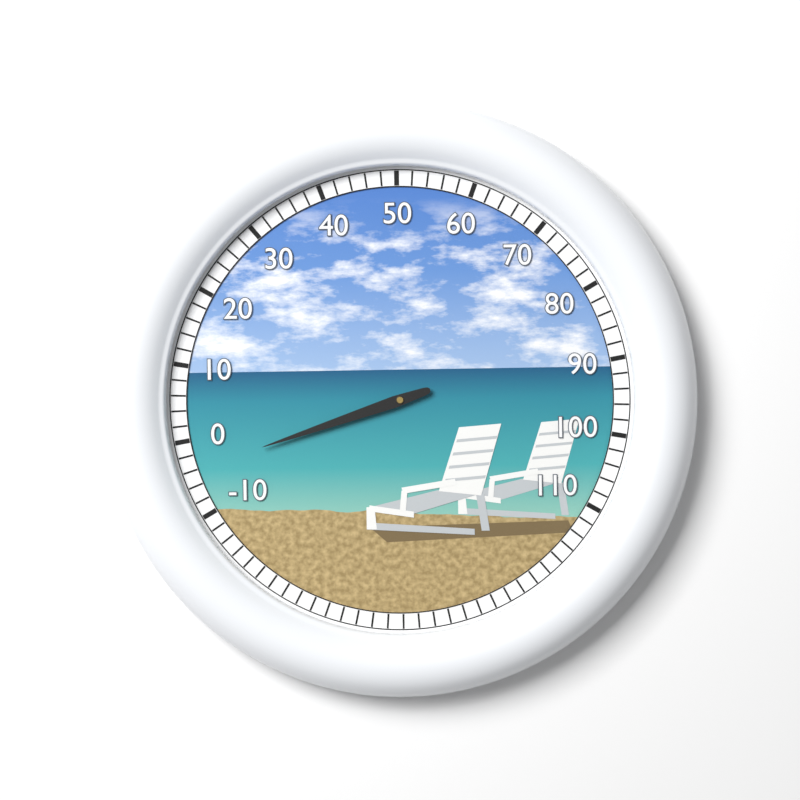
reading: -4 (no unit)
